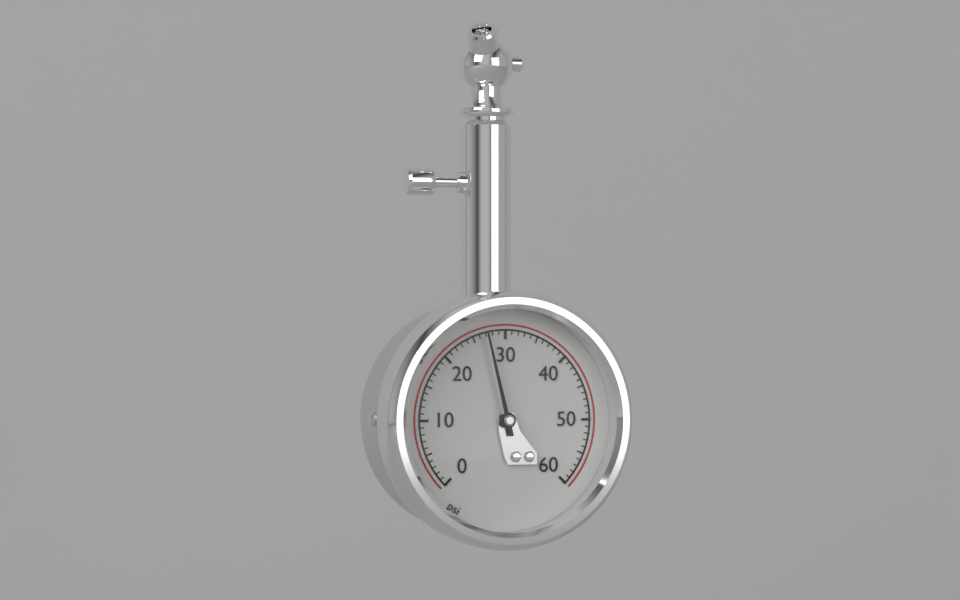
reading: 27 psi
